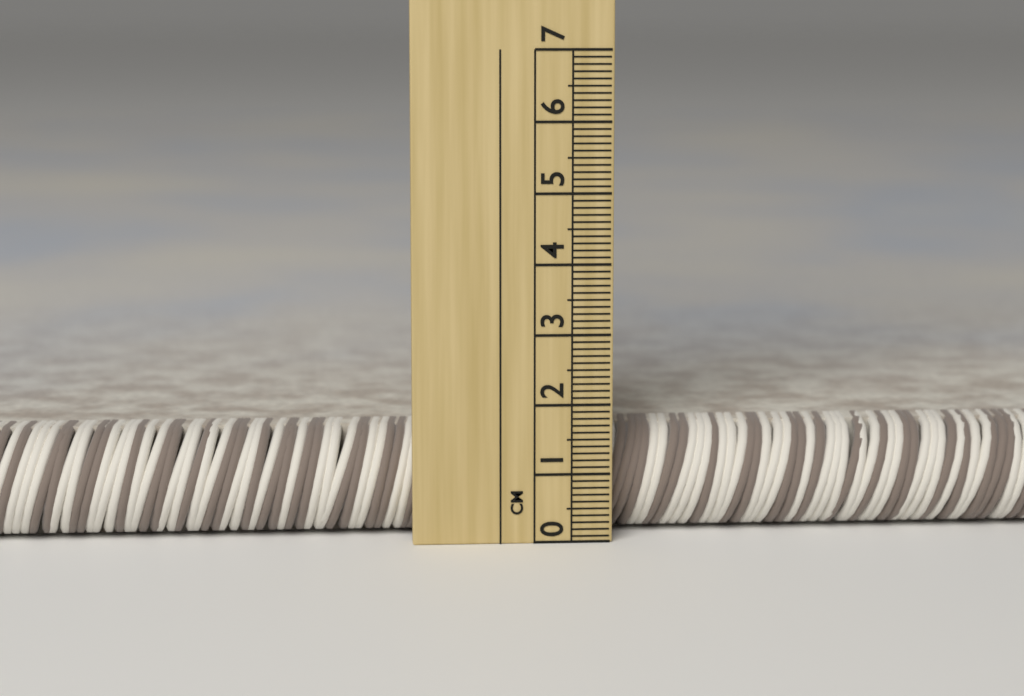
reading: 1.6 cm
